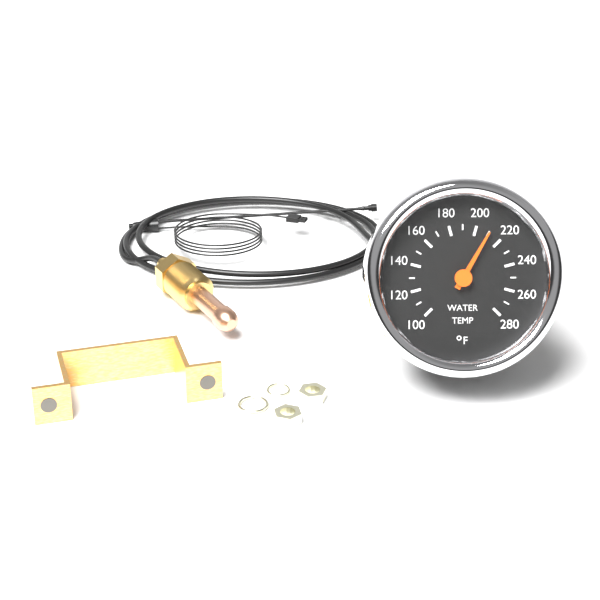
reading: 210 °F
